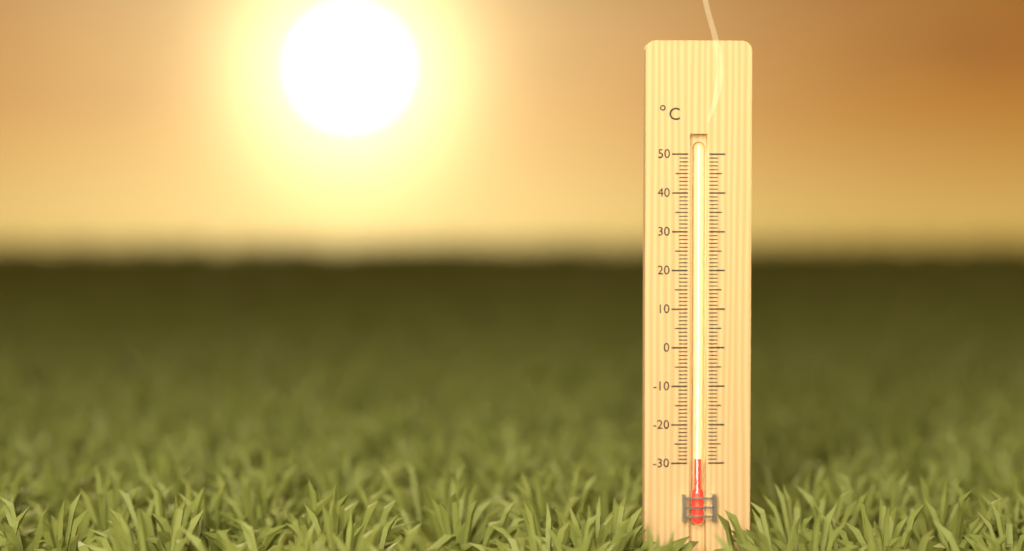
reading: -29 °C
